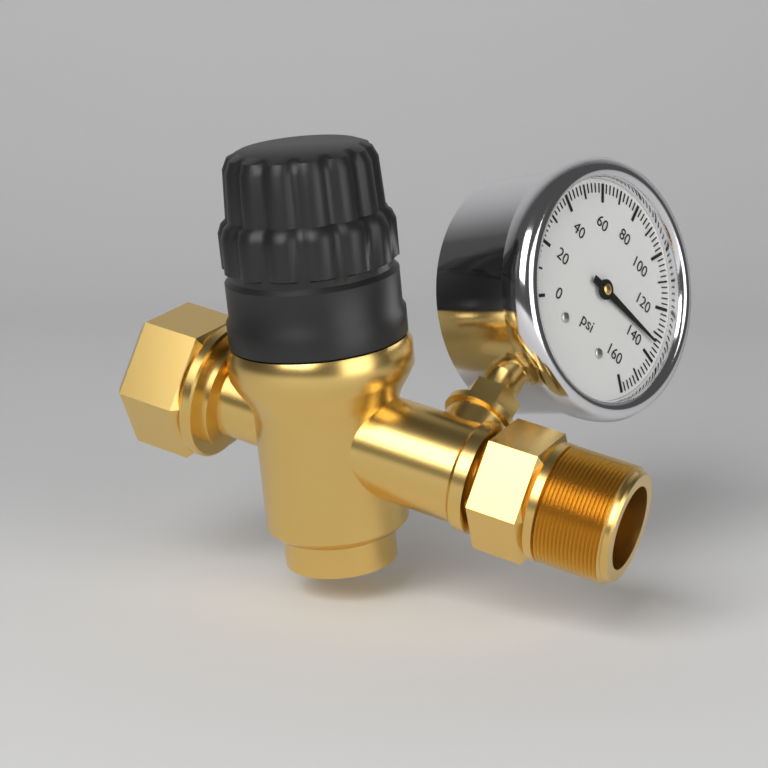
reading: 134 psi
